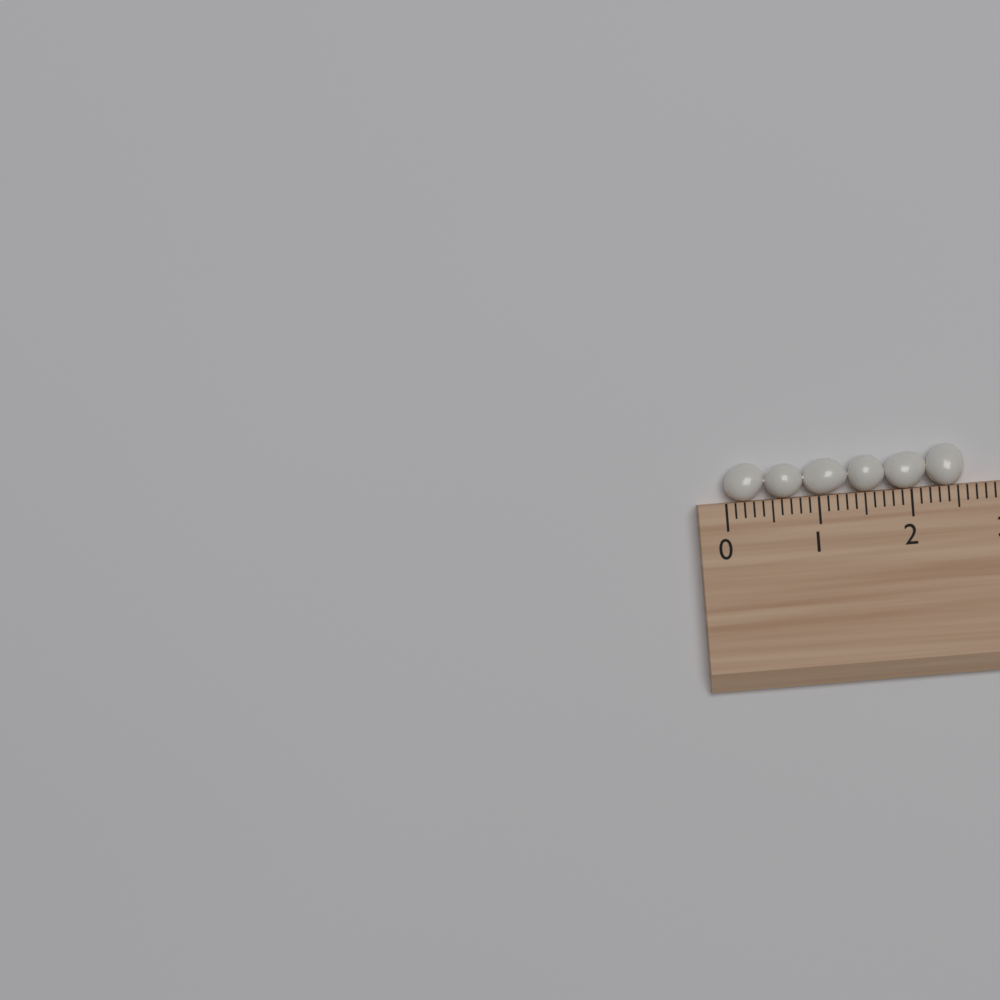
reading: 2.6 (no unit)
